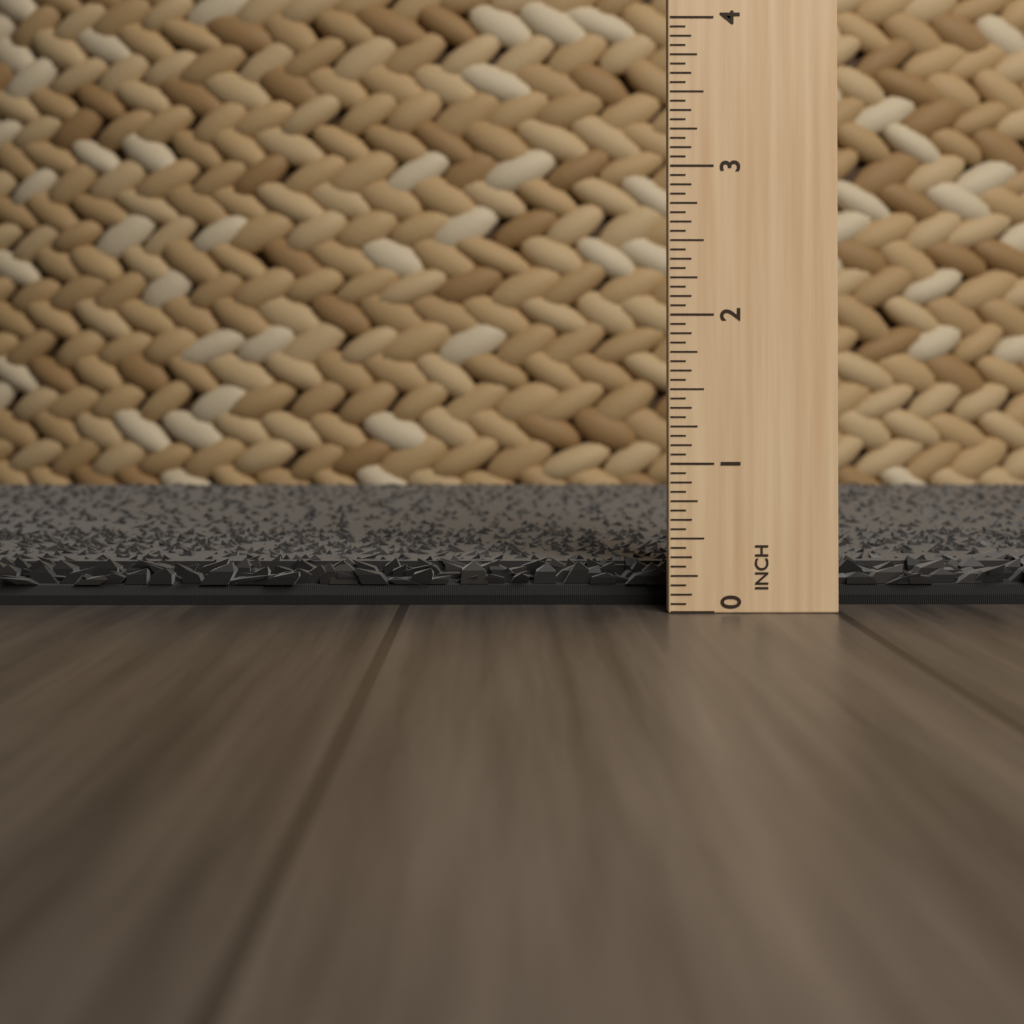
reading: 0.3125 in
